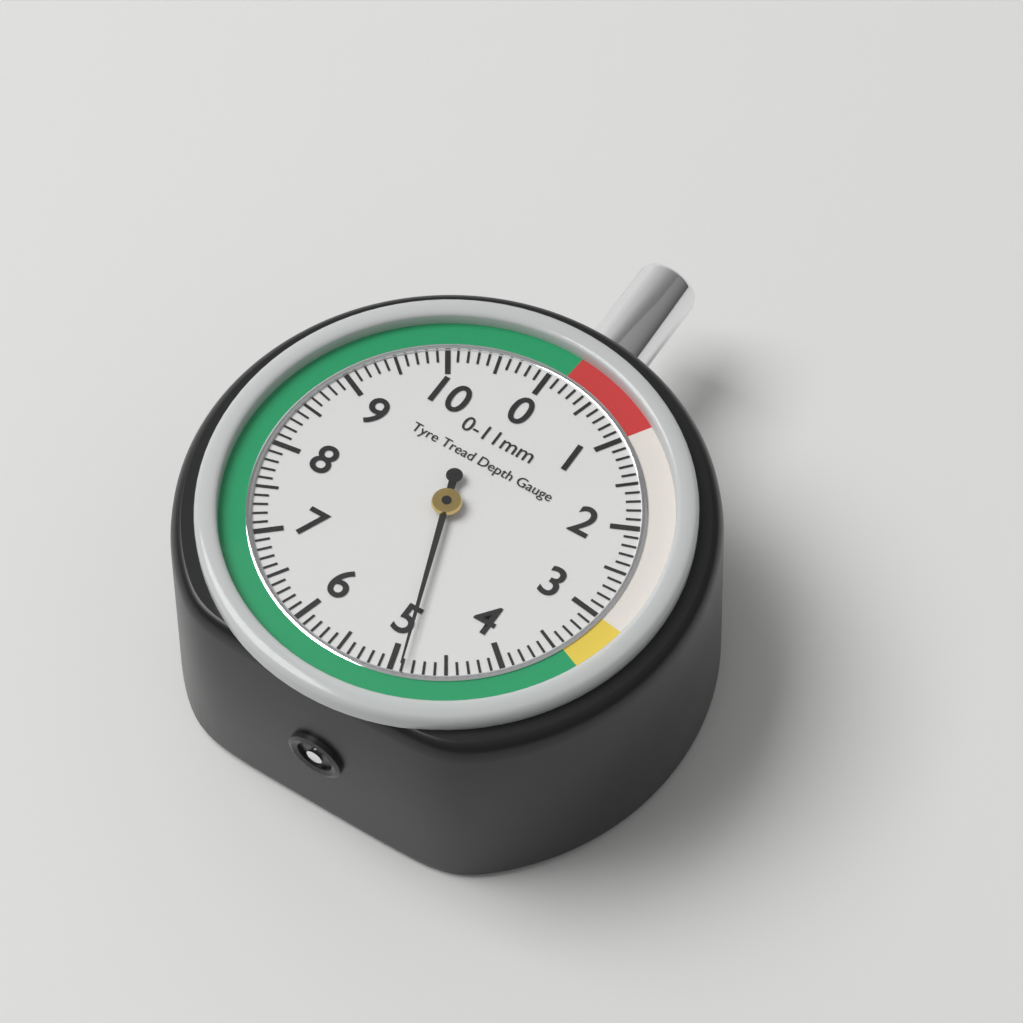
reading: 4.9 mm
